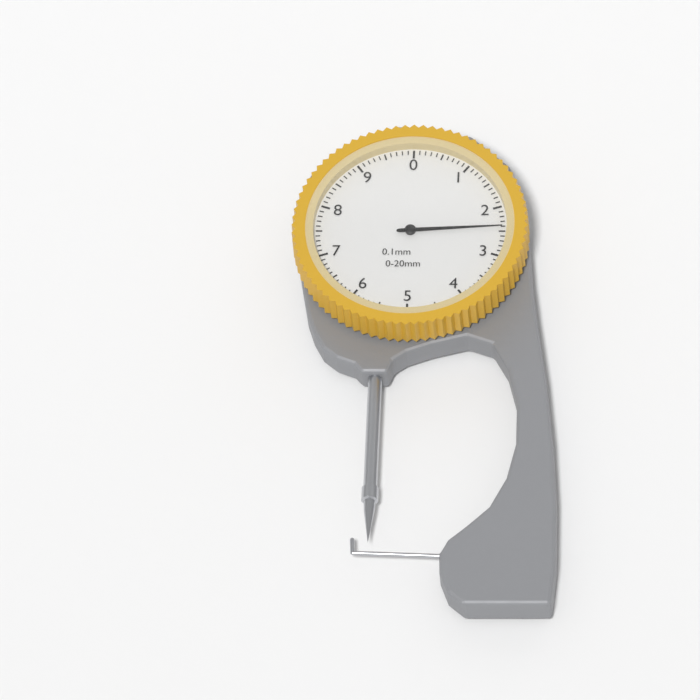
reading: 2.4 mm
